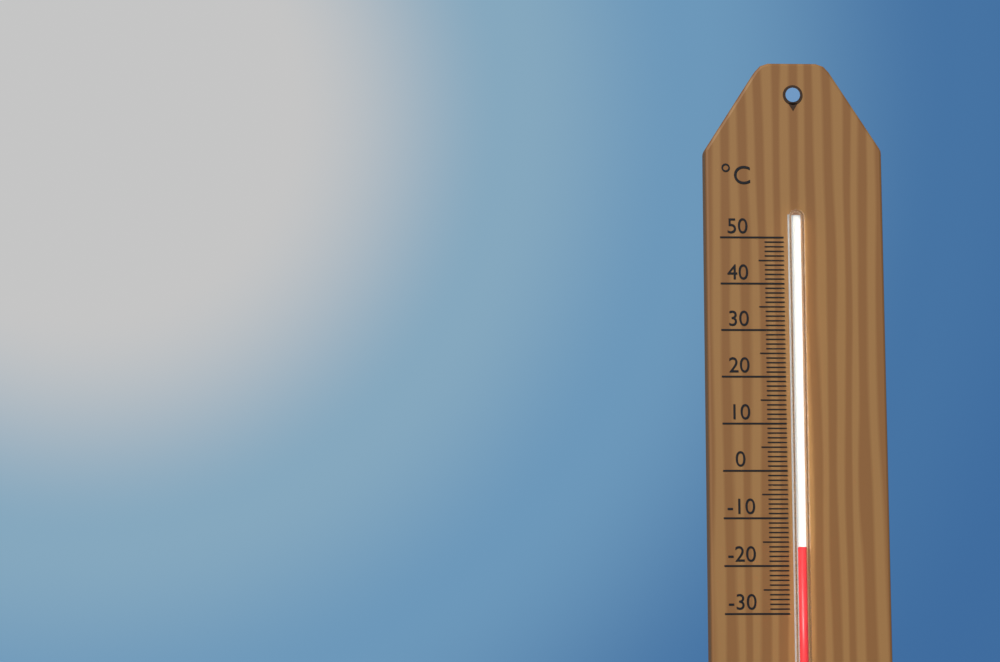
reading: -16 °C
